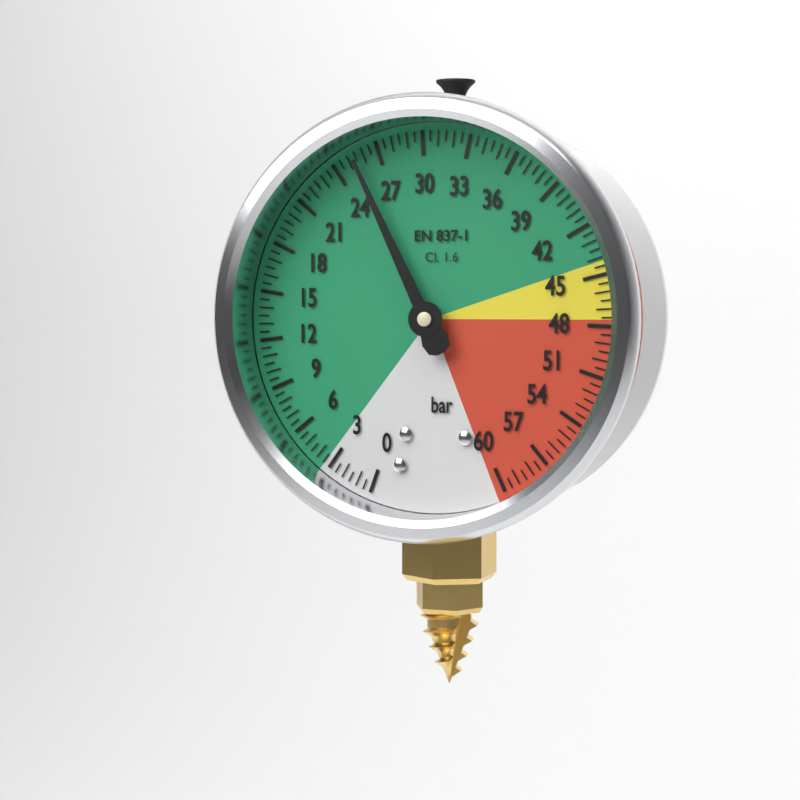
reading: 25.5 bar
